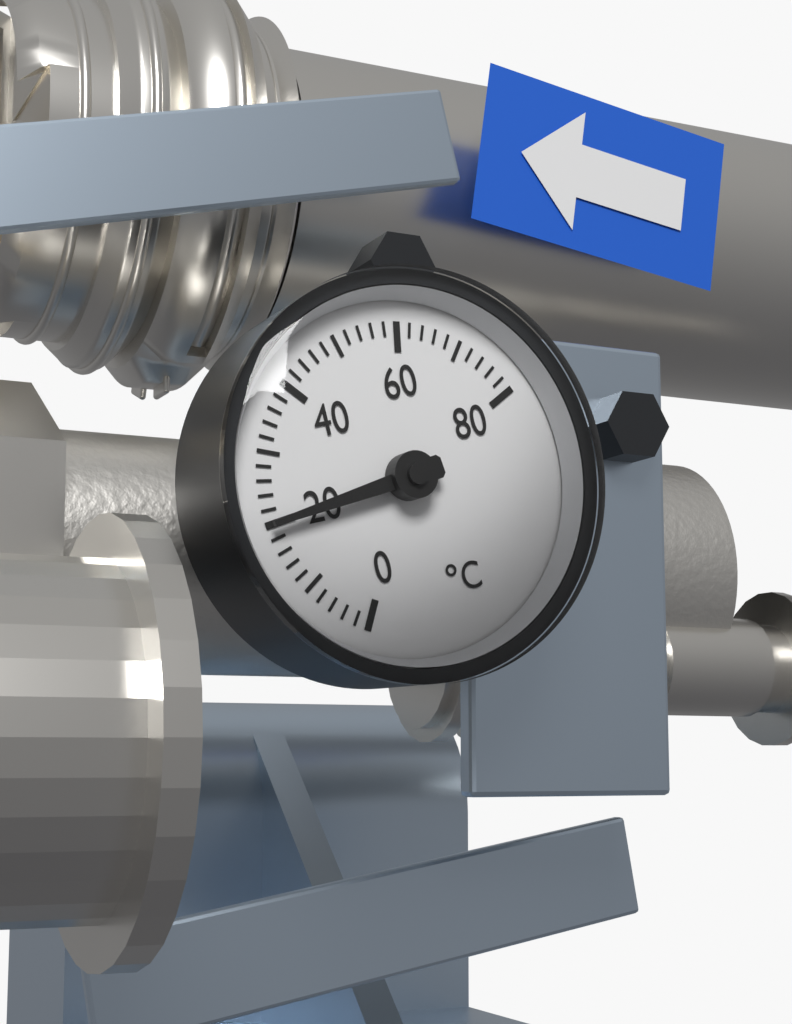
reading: 20 °C
